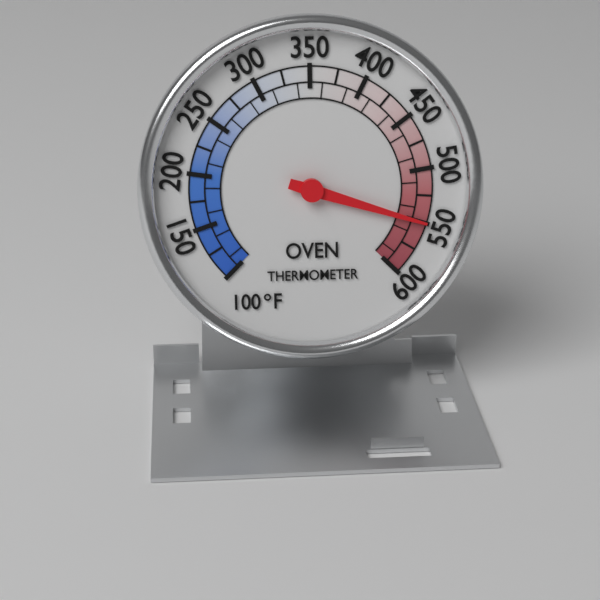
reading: 550 °F
